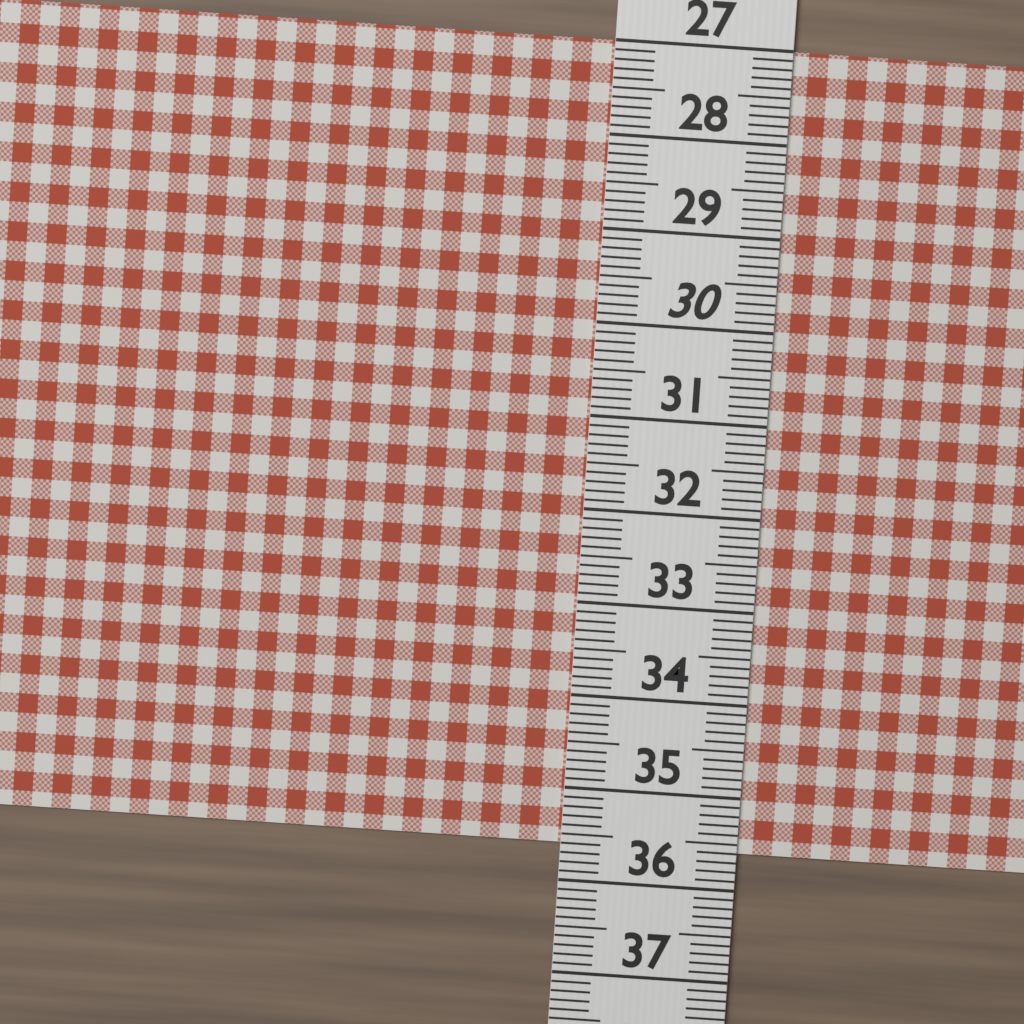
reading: 35.6 (no unit)
